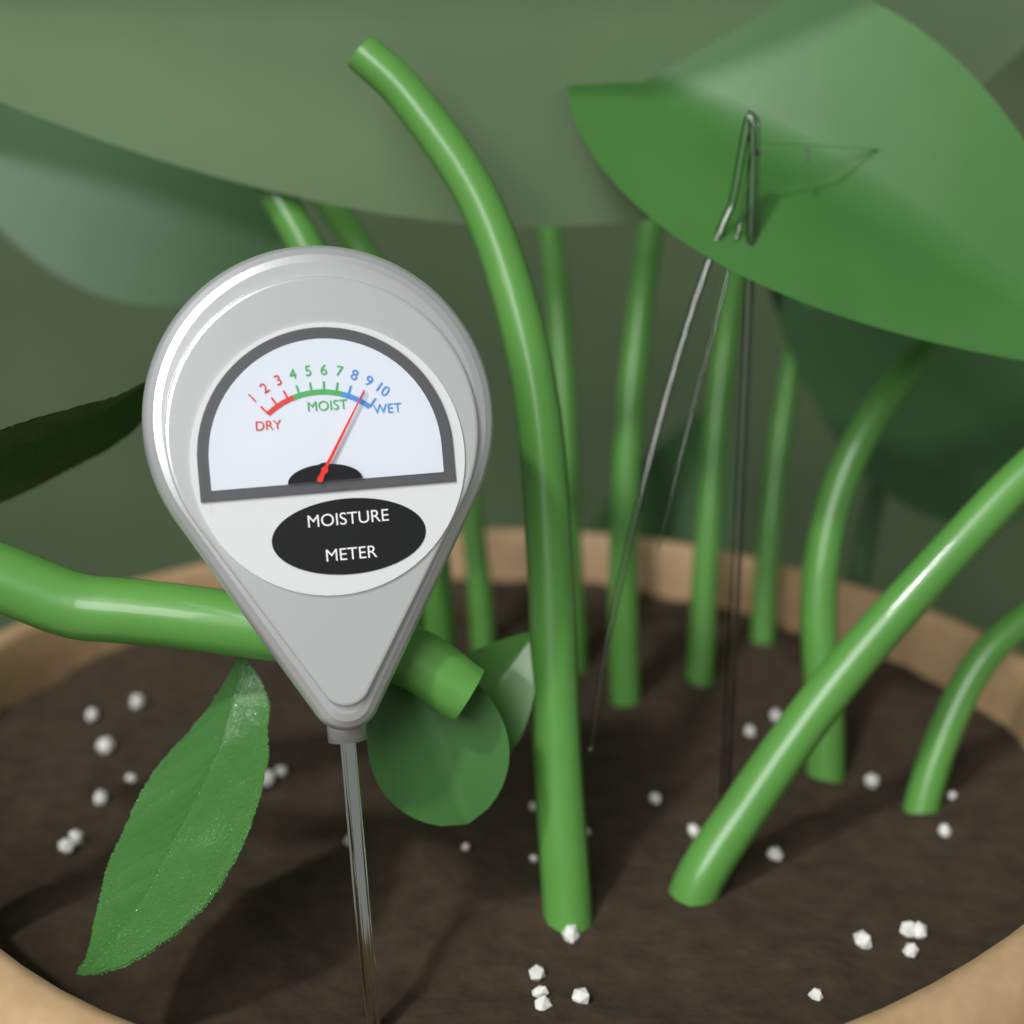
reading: 9 (no unit)
